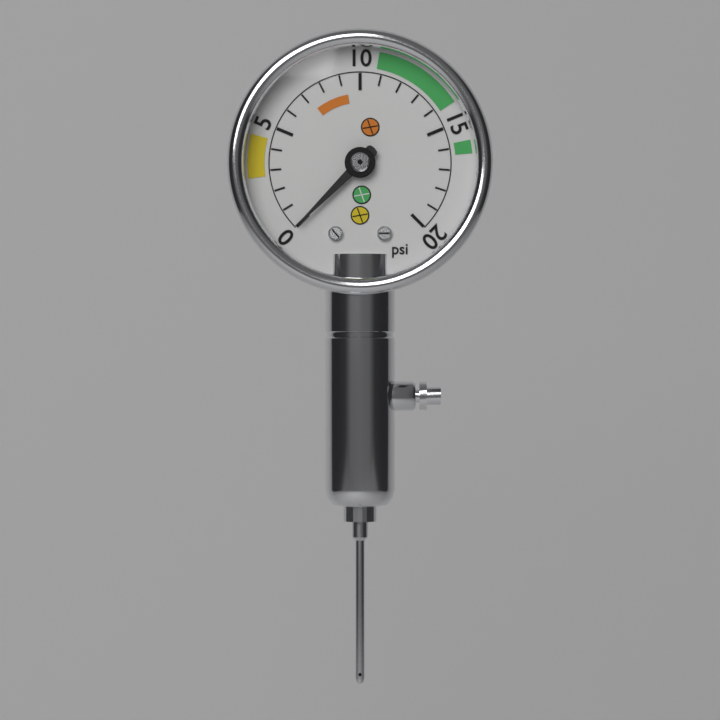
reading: 0 psi
